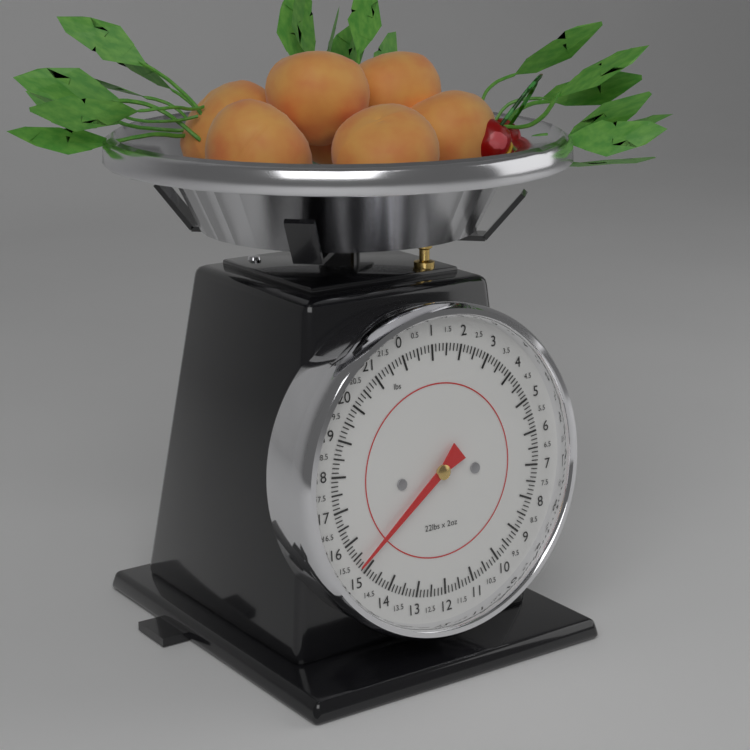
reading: 15.250 lbs
